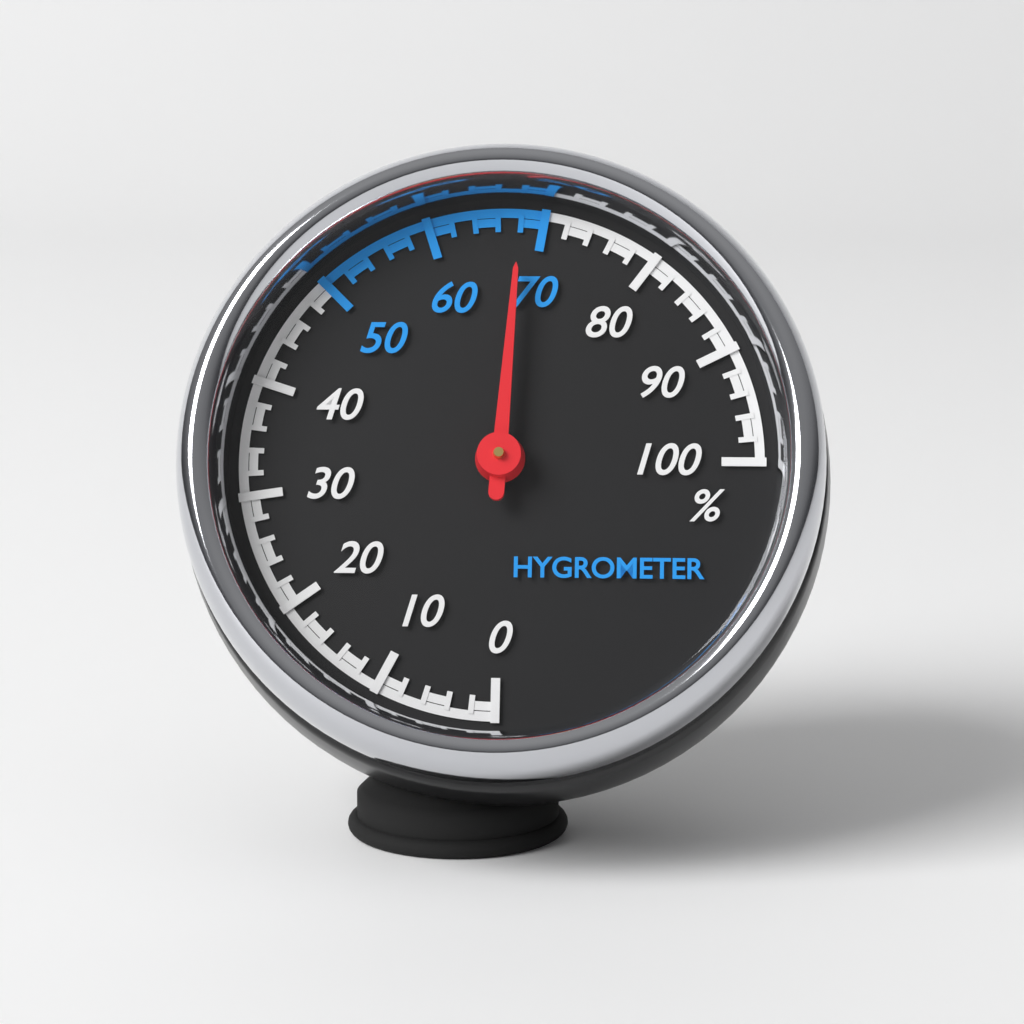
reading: 68 %
